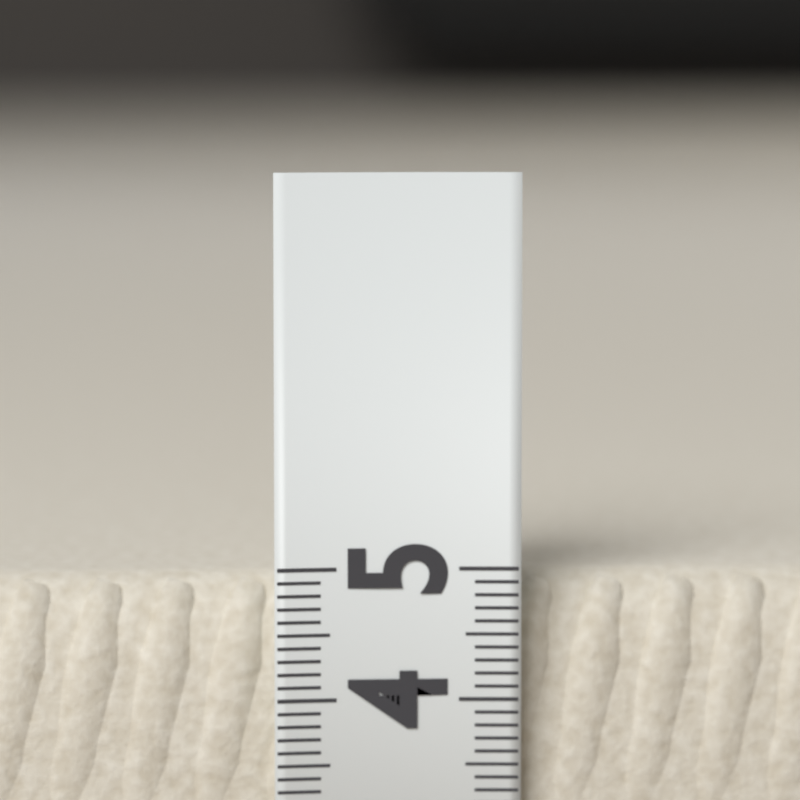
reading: 4.9 (no unit)
